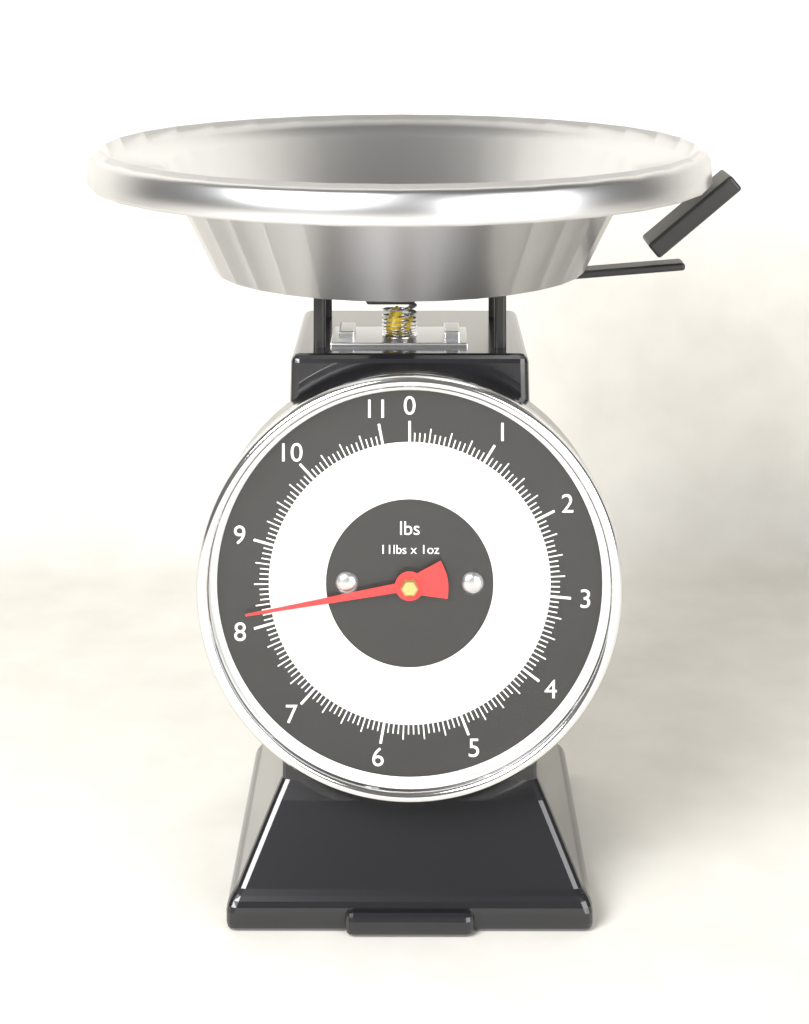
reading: 8.1875 lbs
